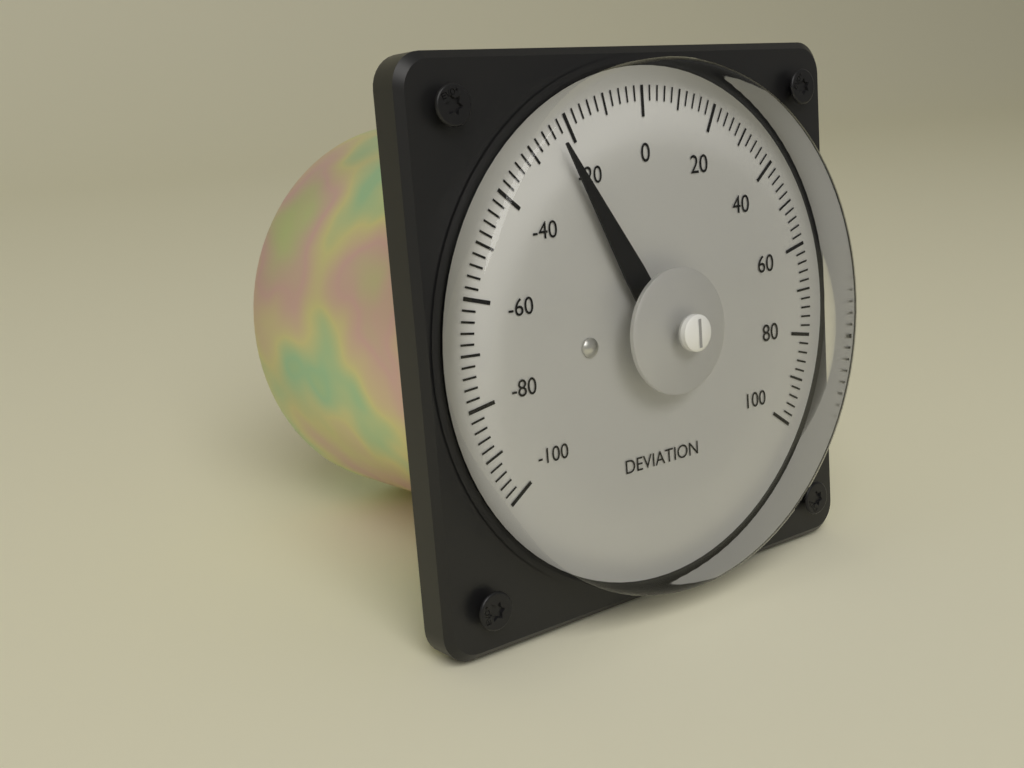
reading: -24 (no unit)
